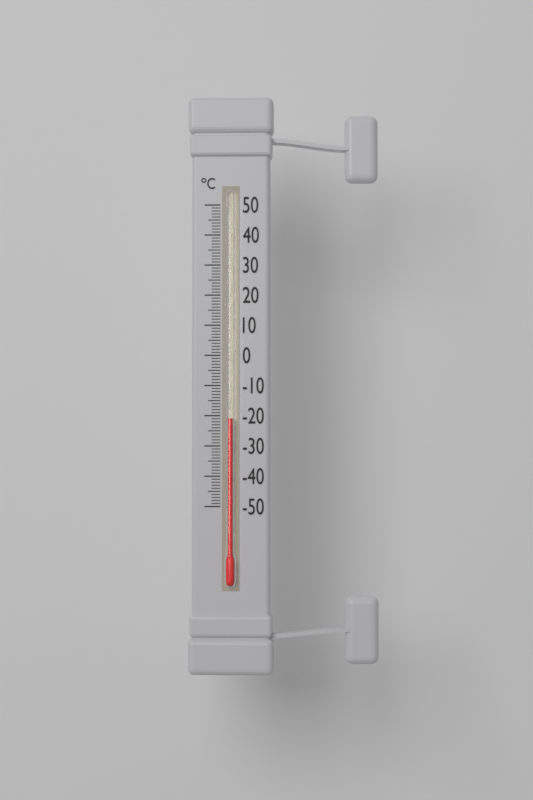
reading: -21 °C
